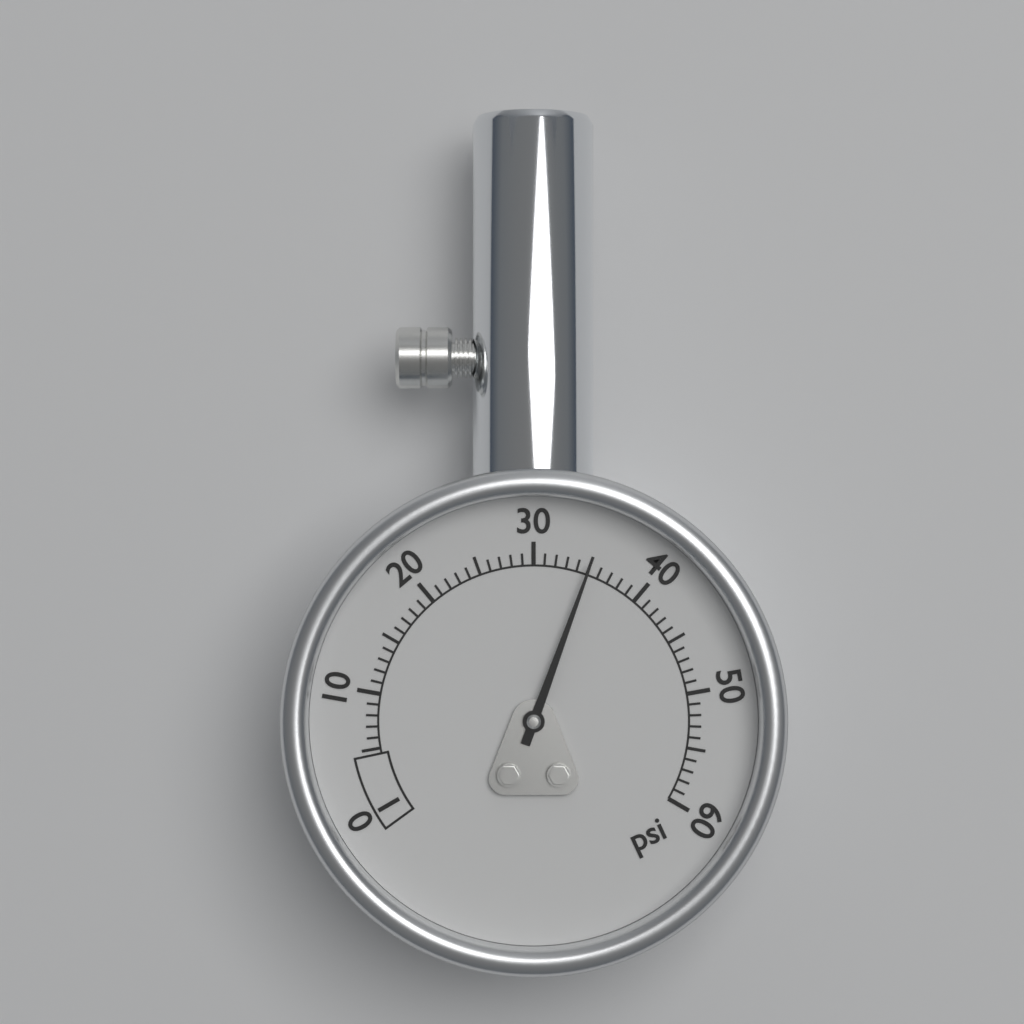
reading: 35 psi
